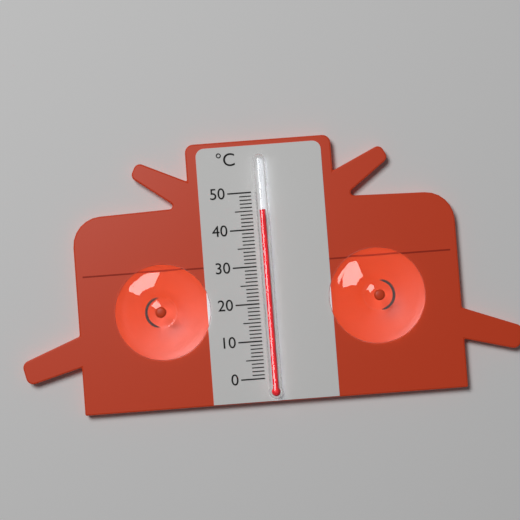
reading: 45 °C
